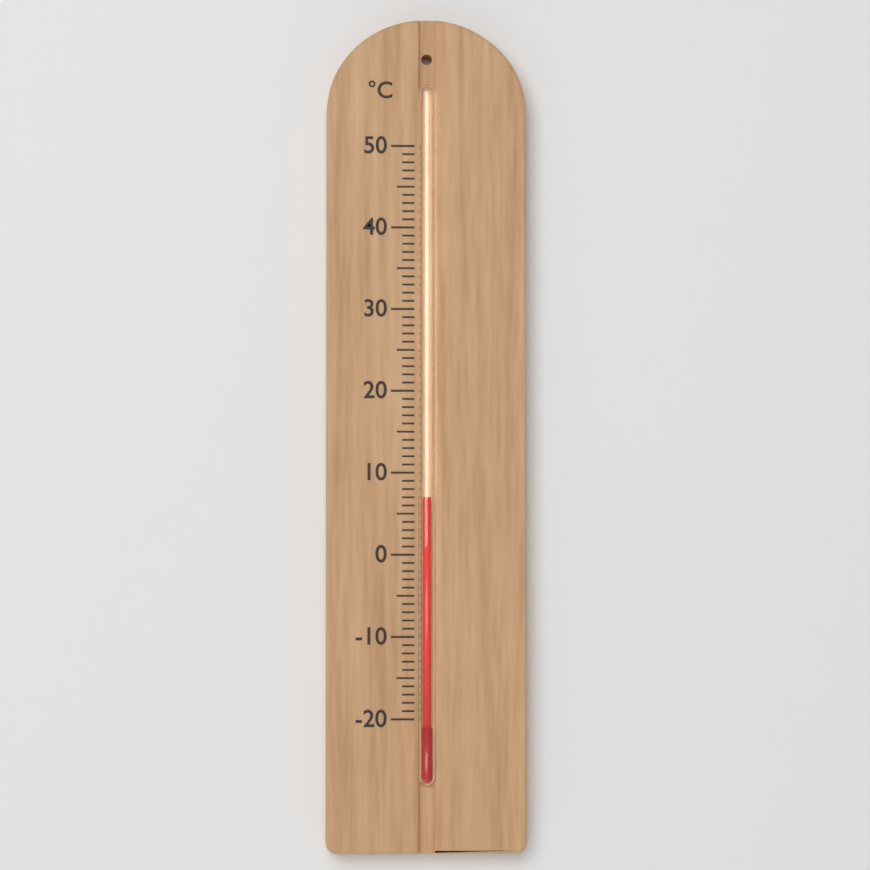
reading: 7 °C
